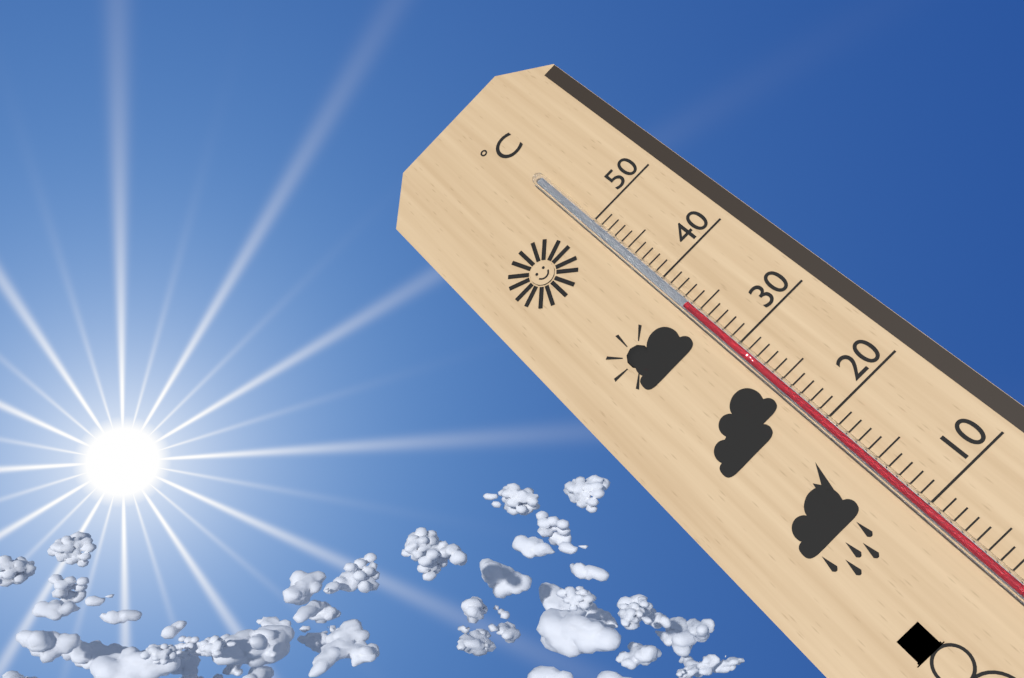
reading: 36 °C
